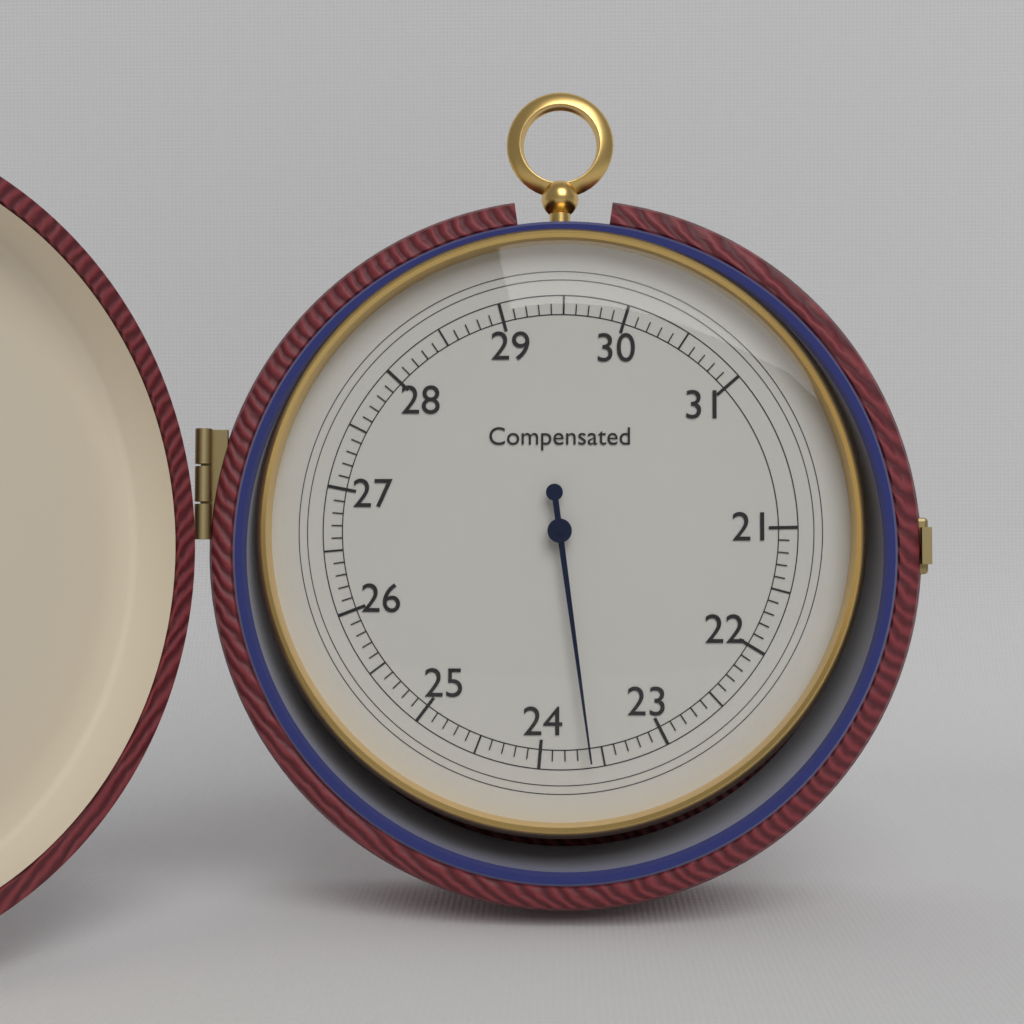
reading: 23.6 (no unit)
